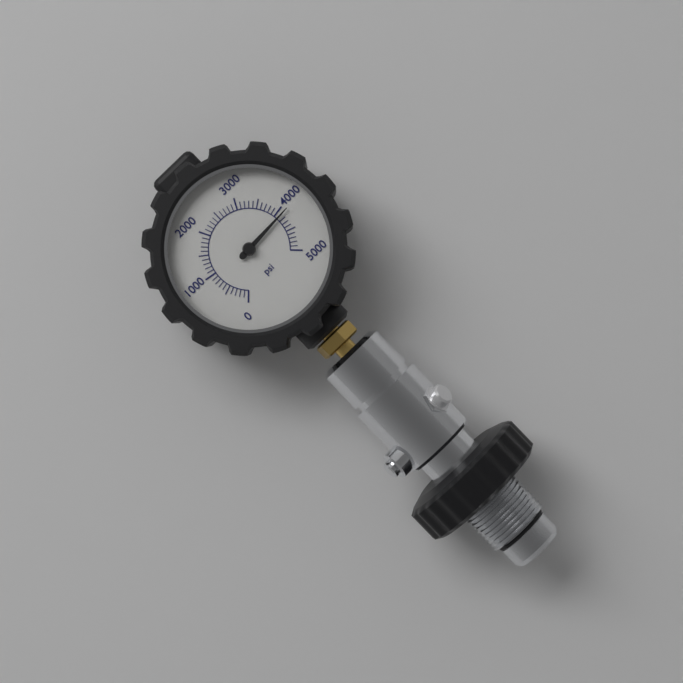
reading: 4100 psi
